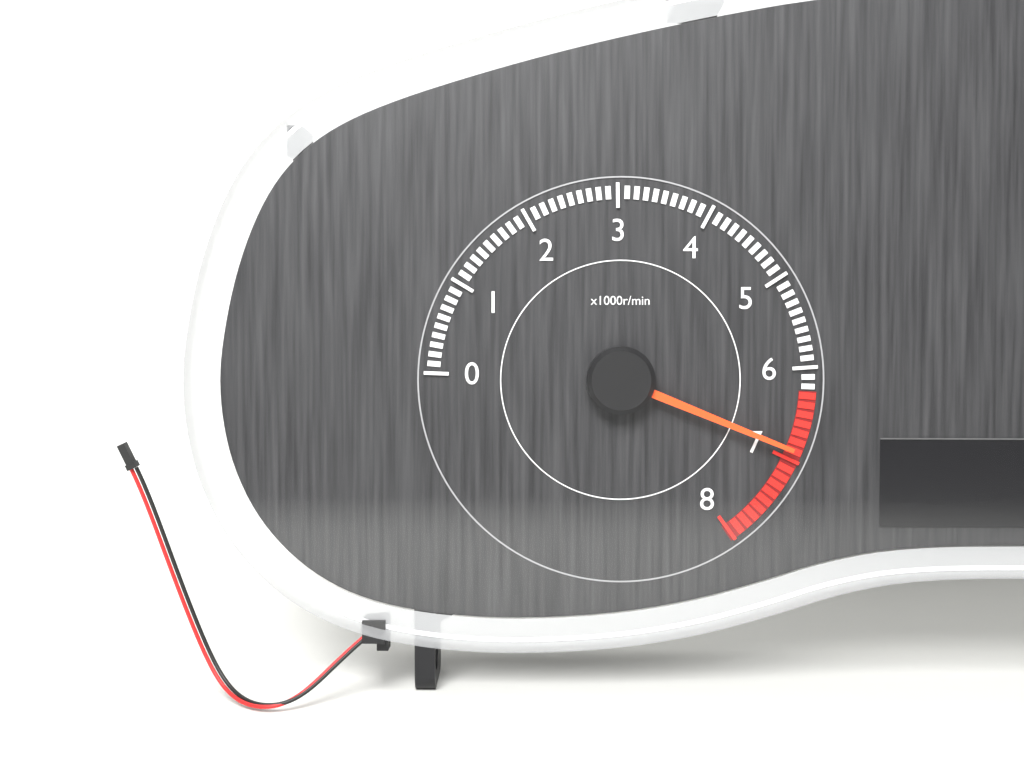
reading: 6900 r/min
